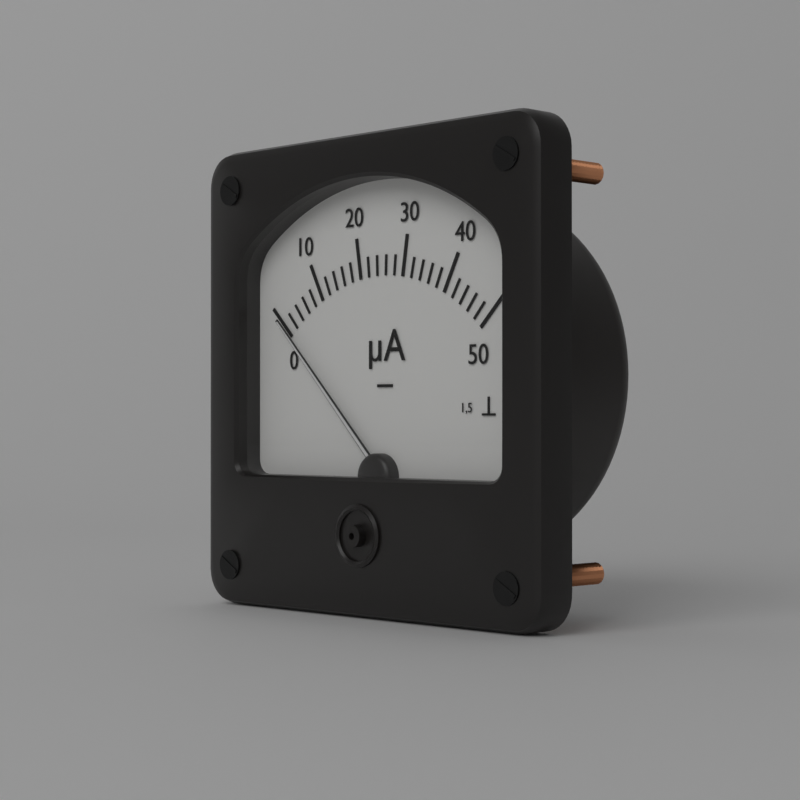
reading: 0 µA
